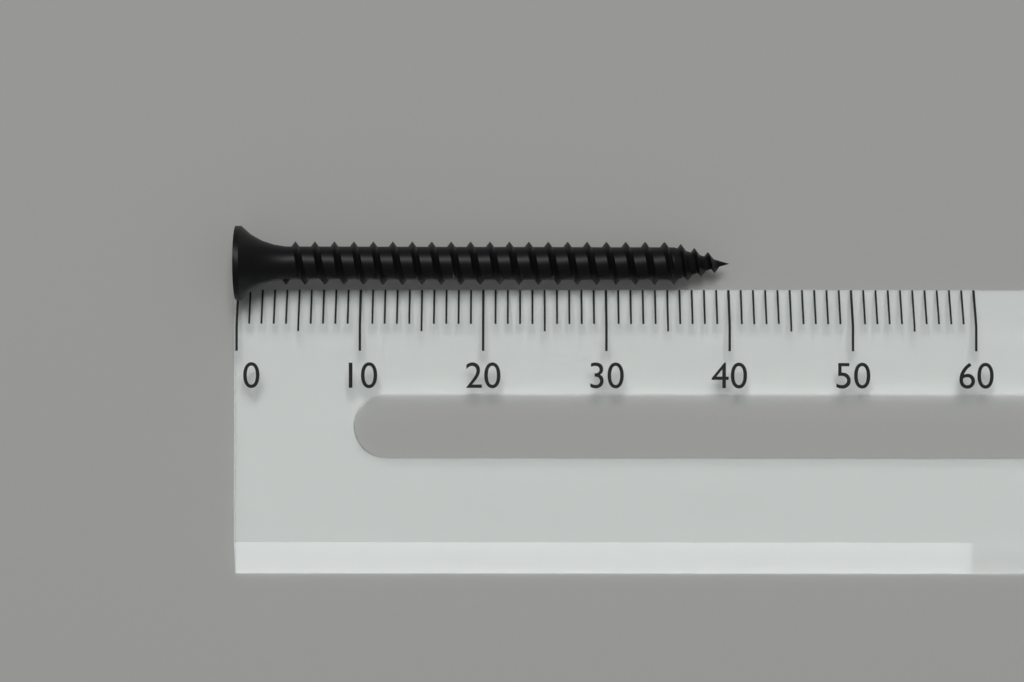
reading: 40 (no unit)
